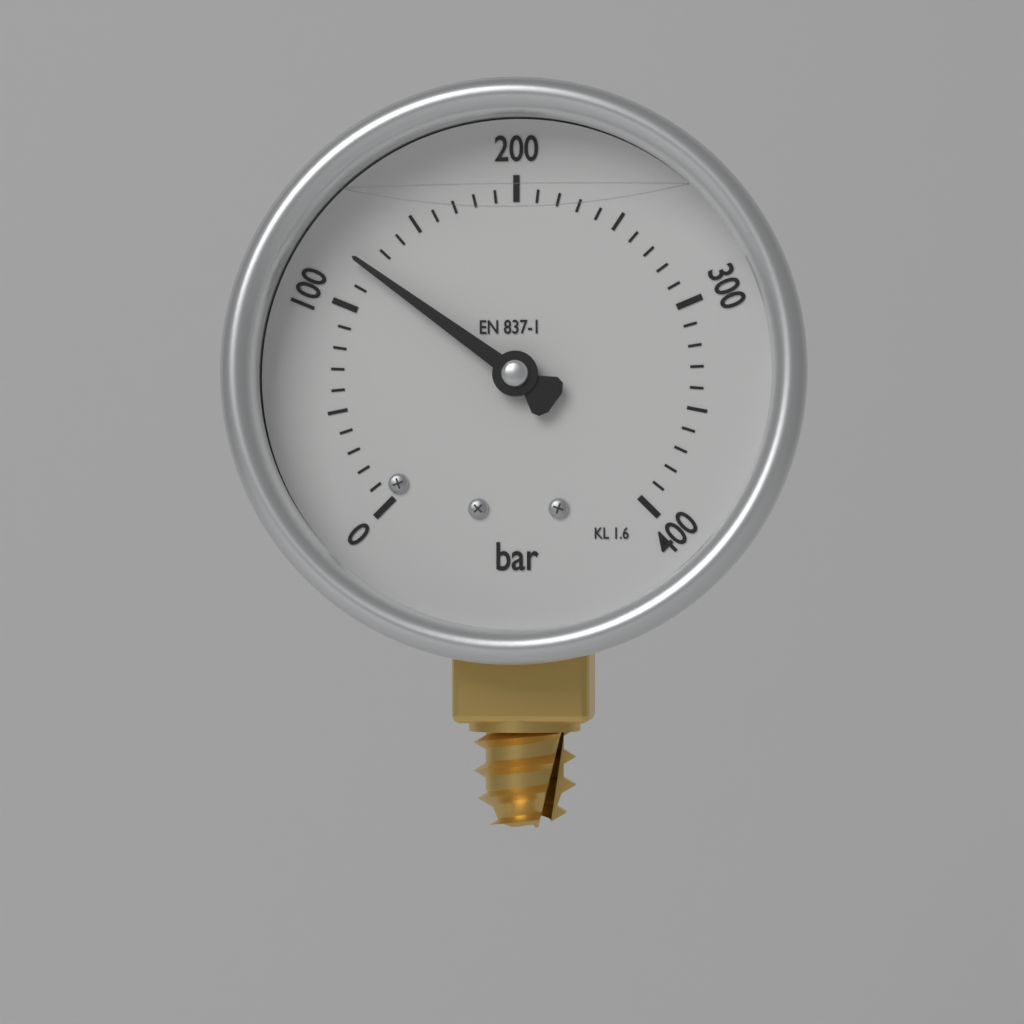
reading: 120 bar
